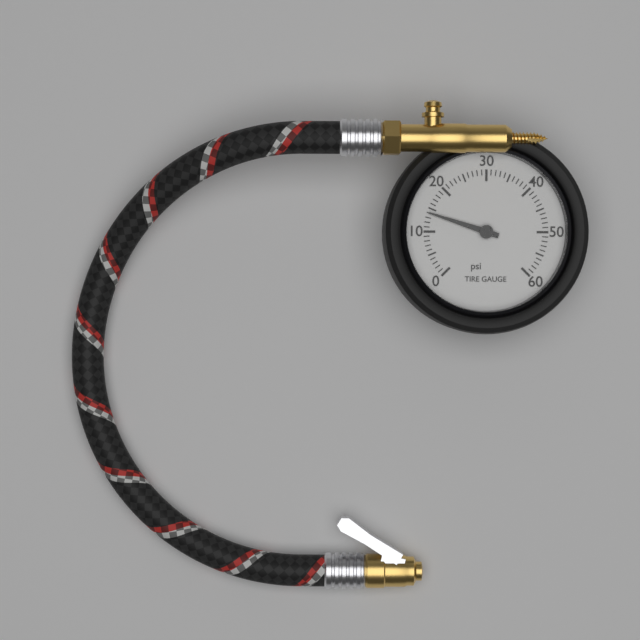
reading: 14 psi
